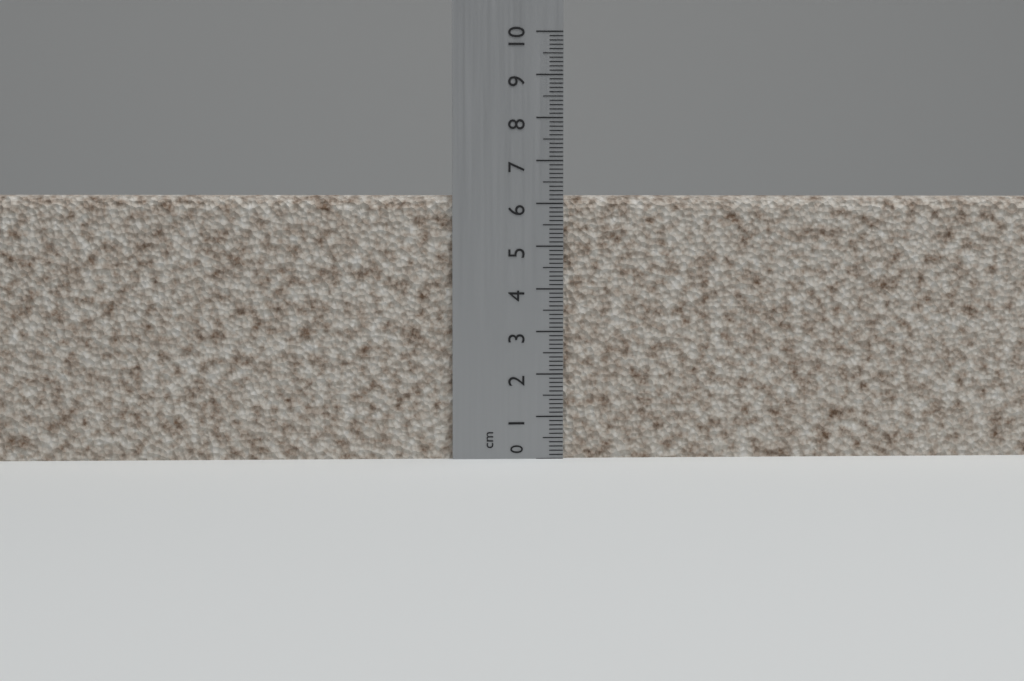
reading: 6.2 cm
